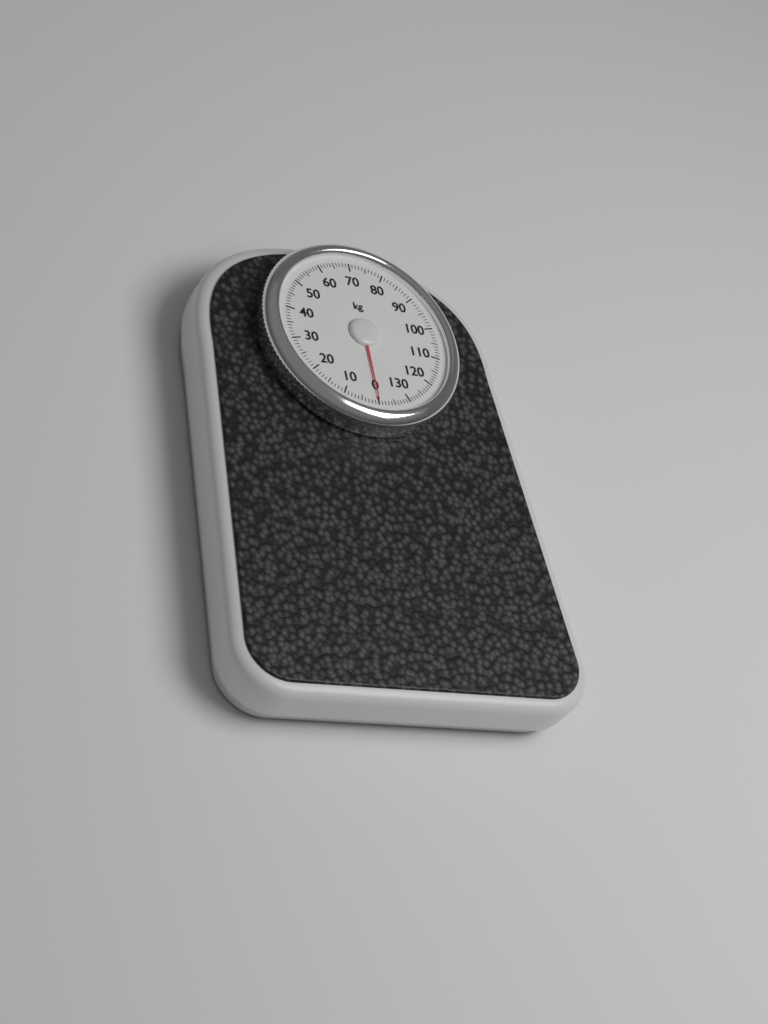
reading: 0 kg
